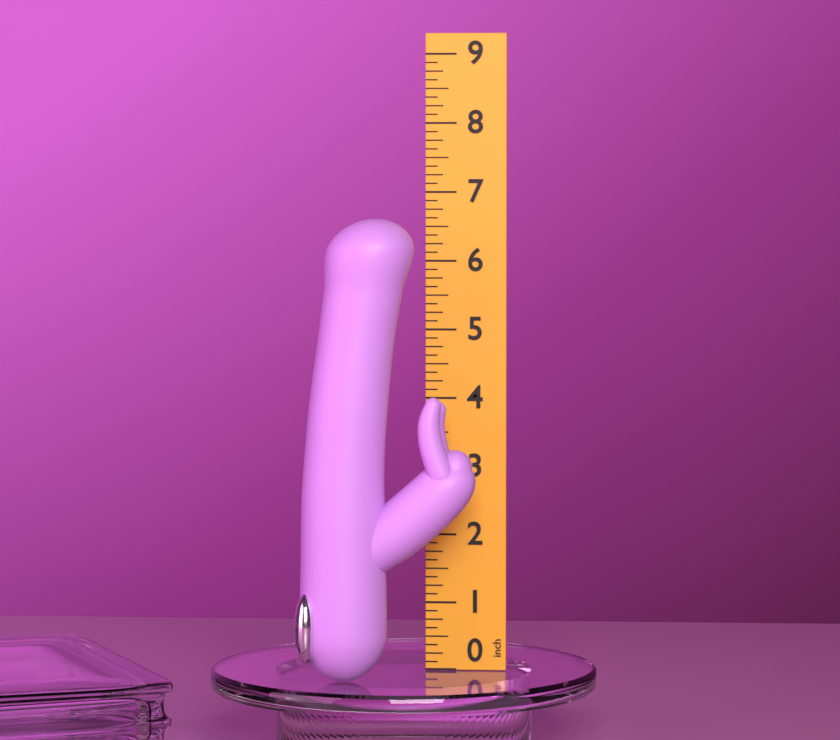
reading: 6.625 inch
